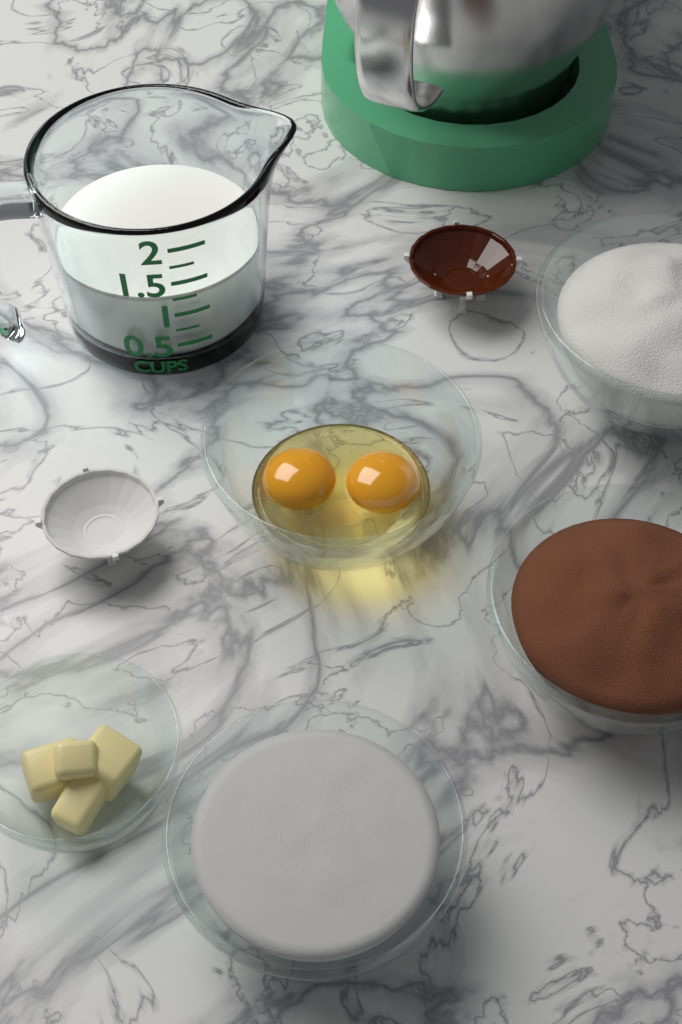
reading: 1.25 cups
